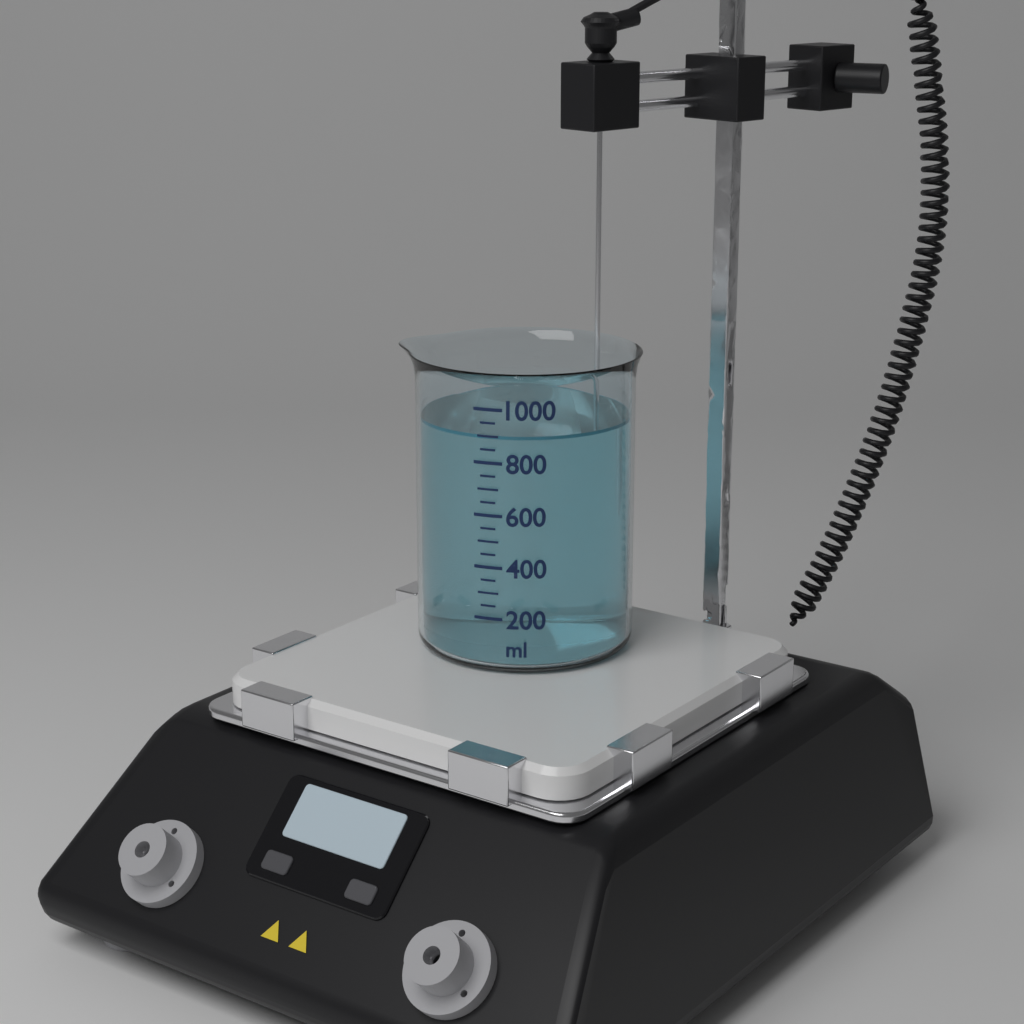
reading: 900 ml
